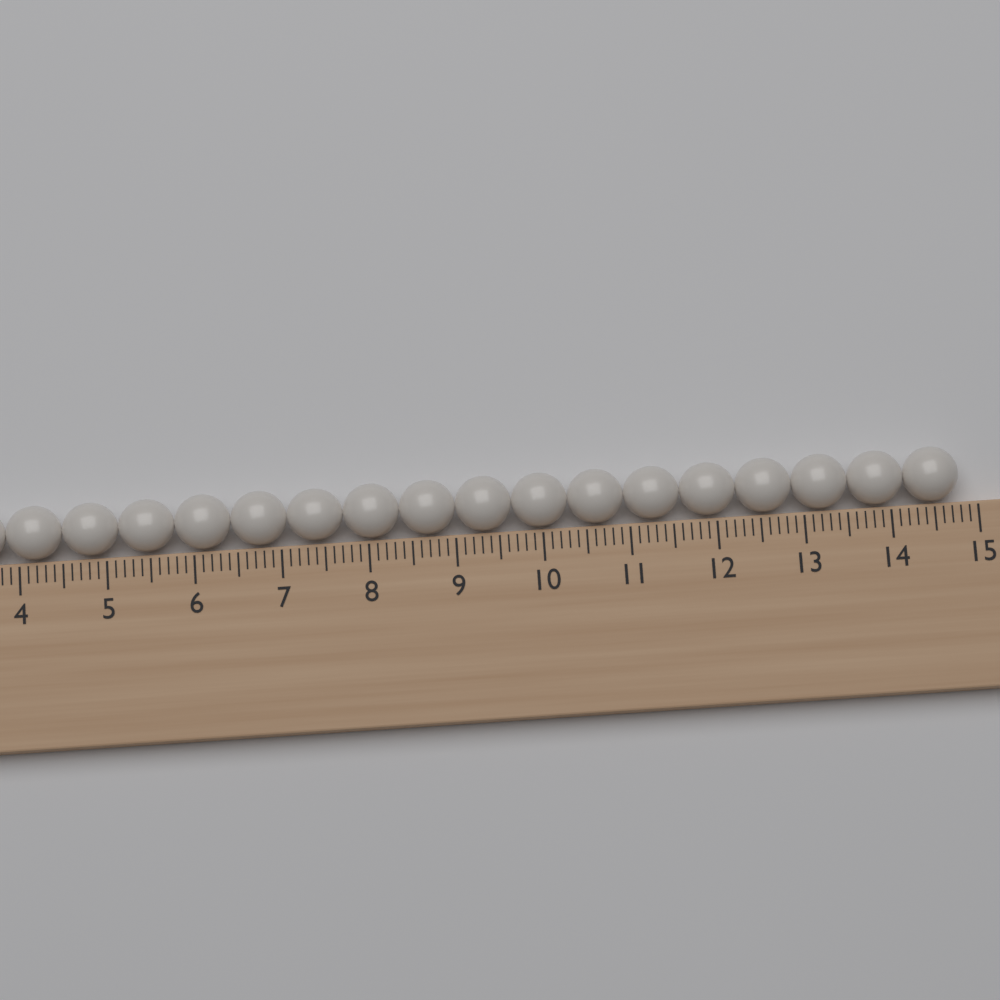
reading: 14.8 (no unit)
